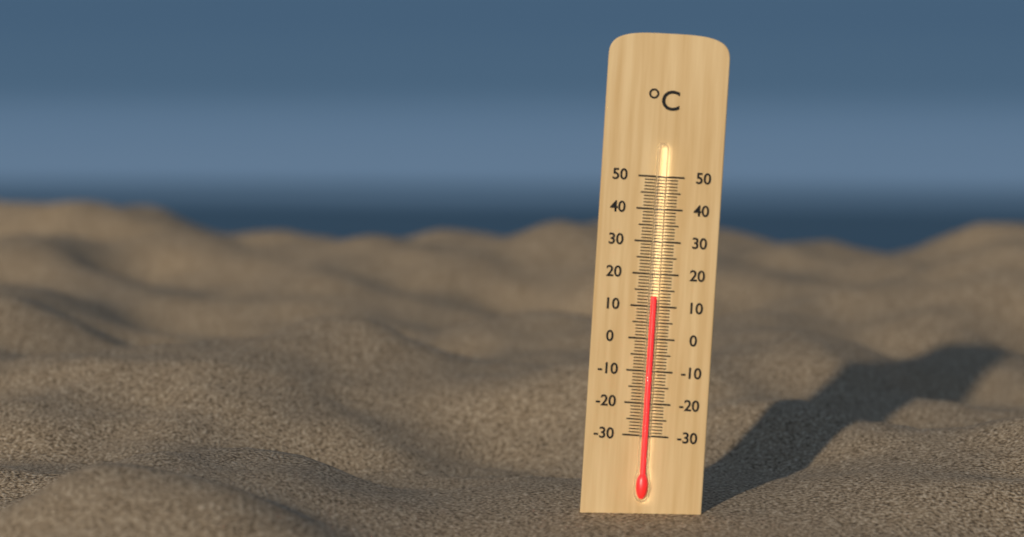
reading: 13 °C
